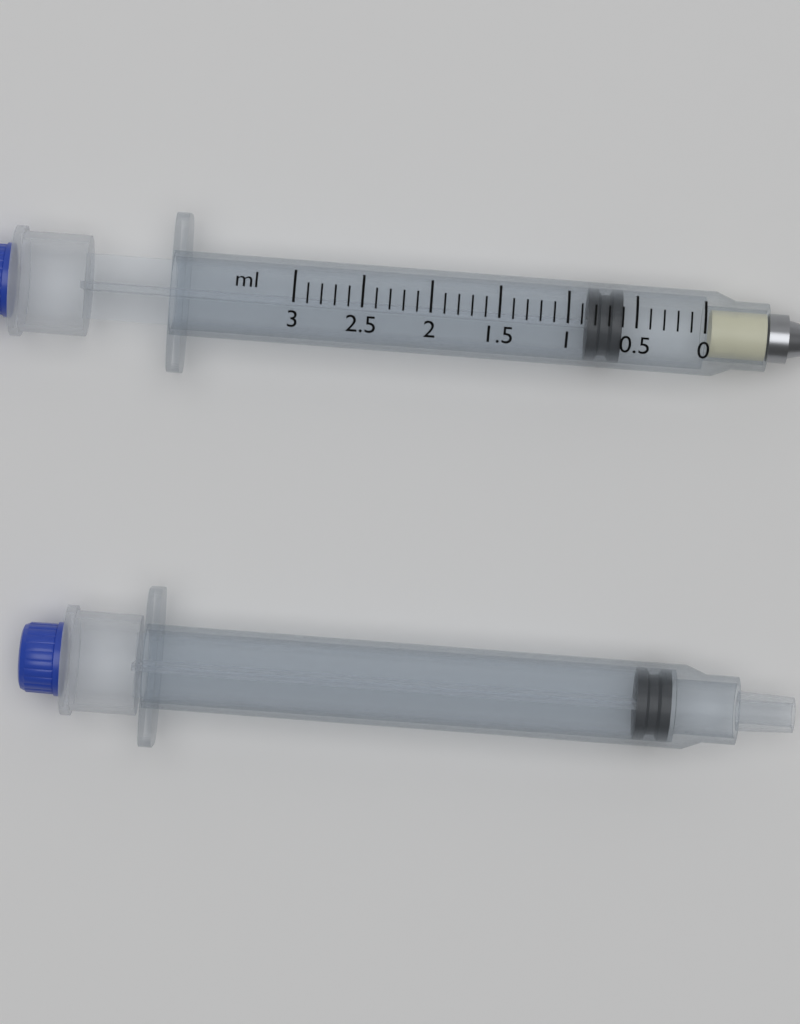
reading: 0.6 ml
